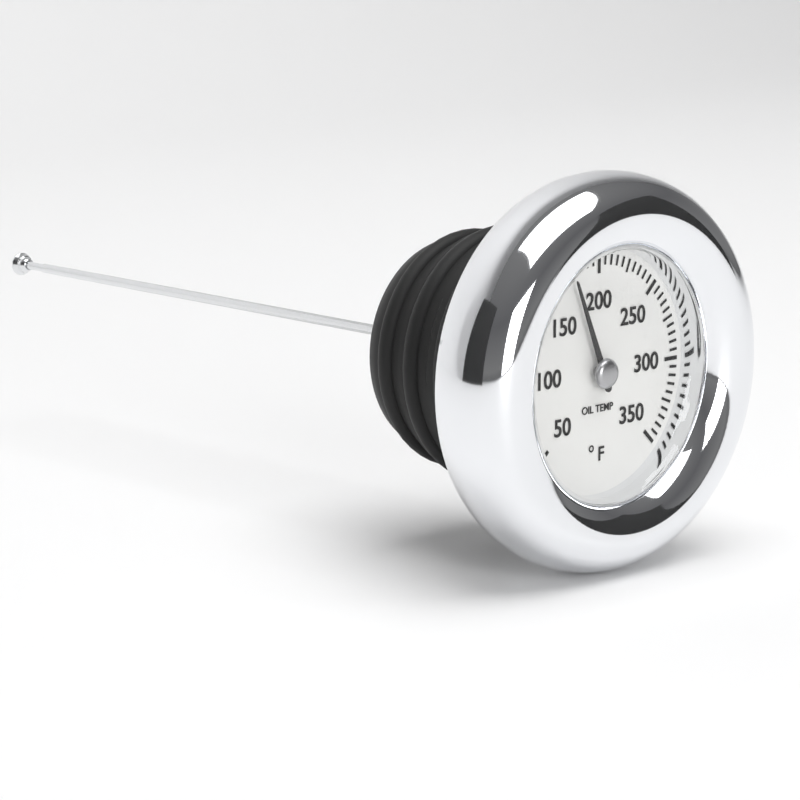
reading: 175 °F
